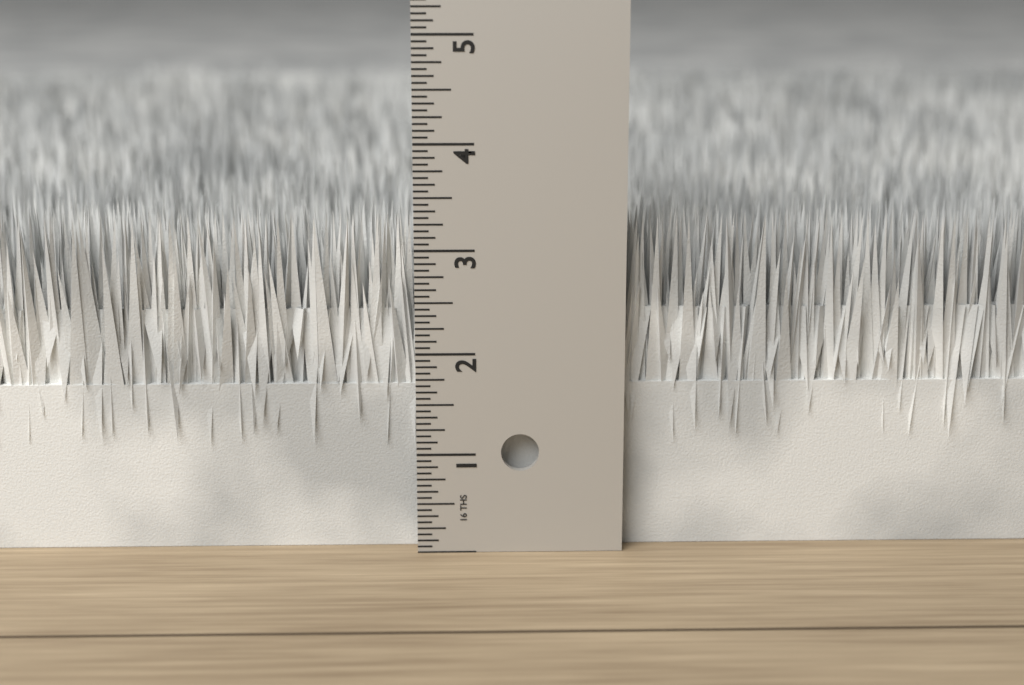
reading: 3.3125 in
